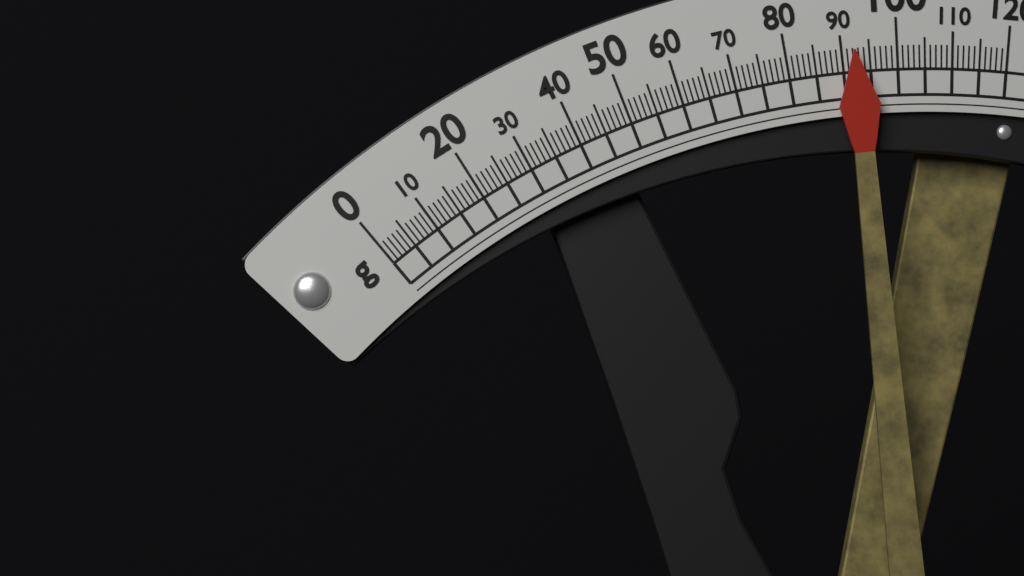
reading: 92 g
